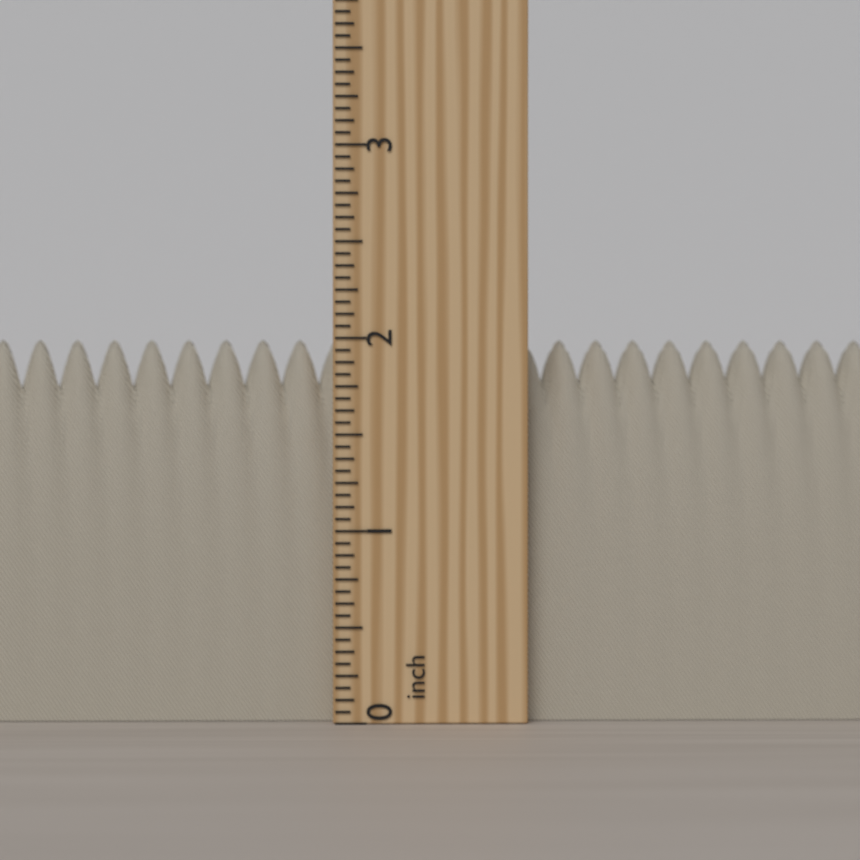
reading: 2.0000 inch
